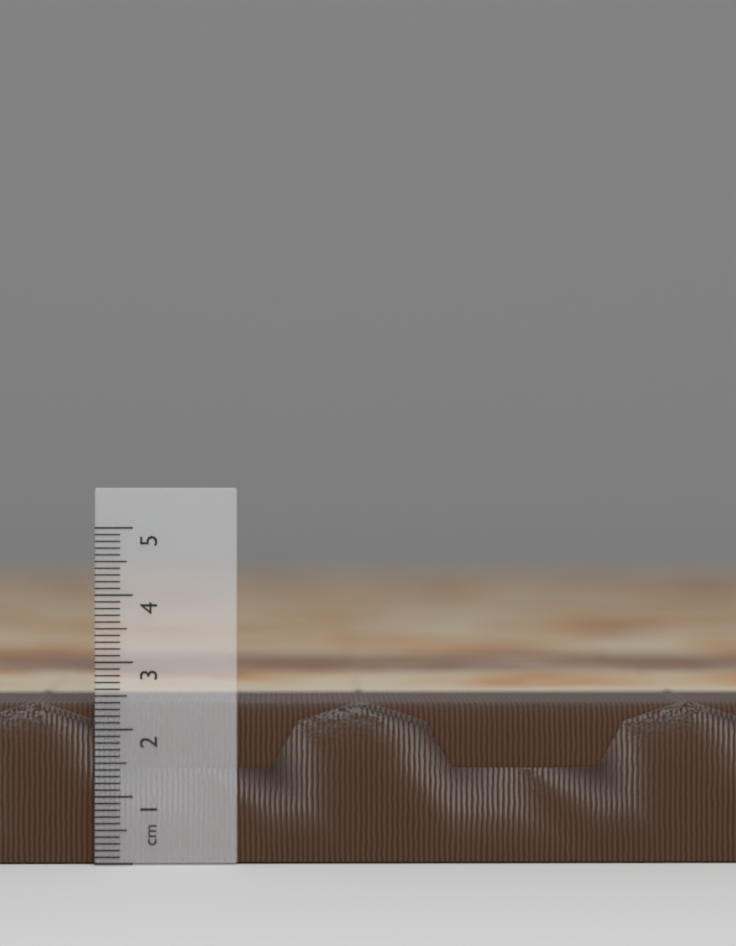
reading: 2.4 cm
